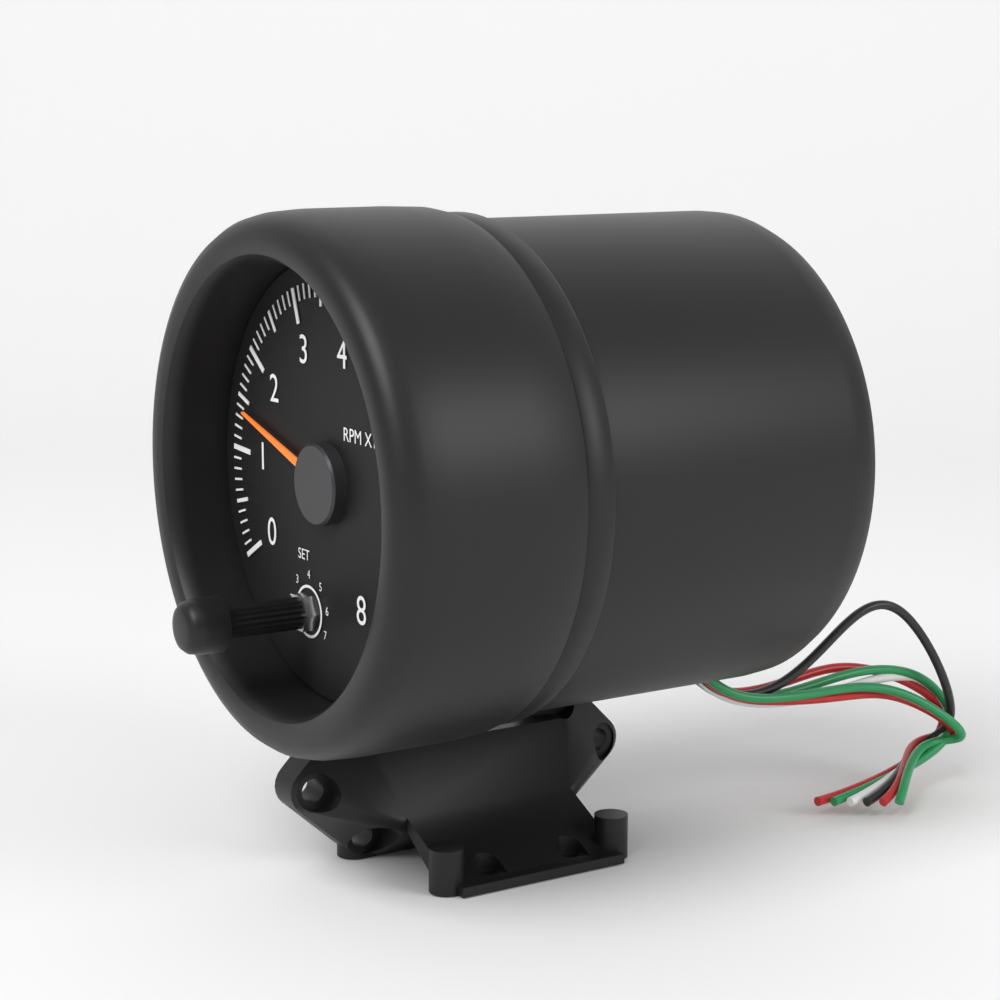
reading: 1.4 RPM x1000
